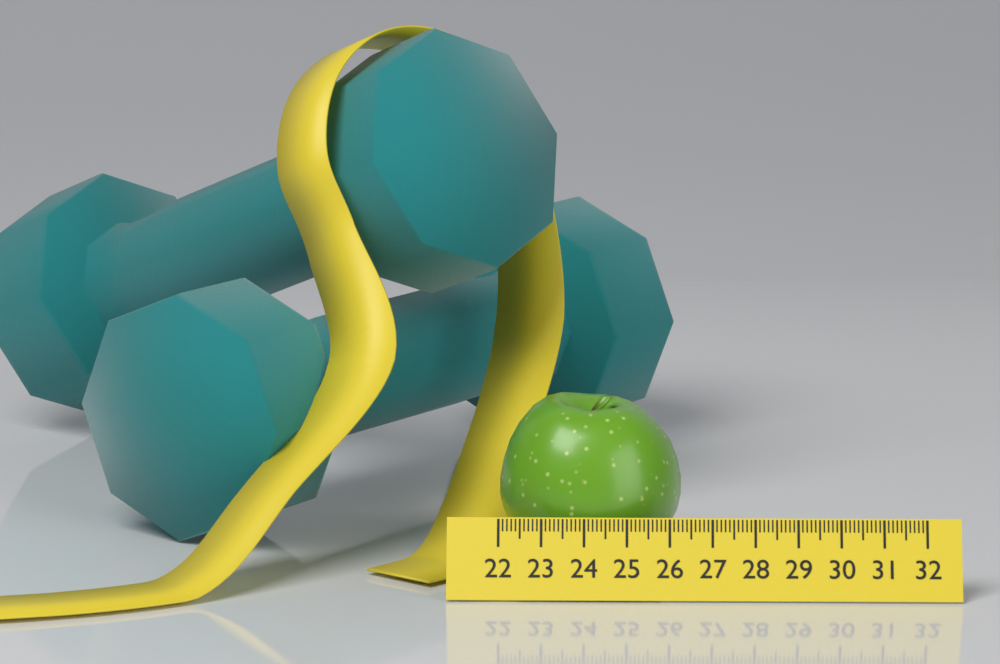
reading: 26.3 (no unit)
